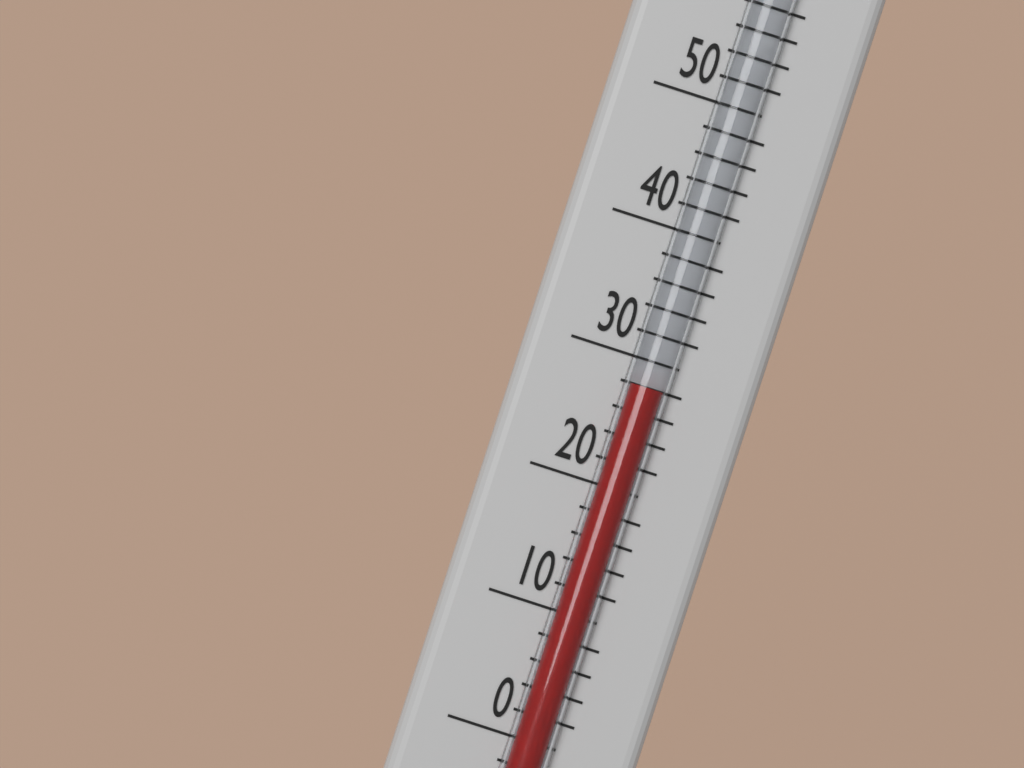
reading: 28 °F
